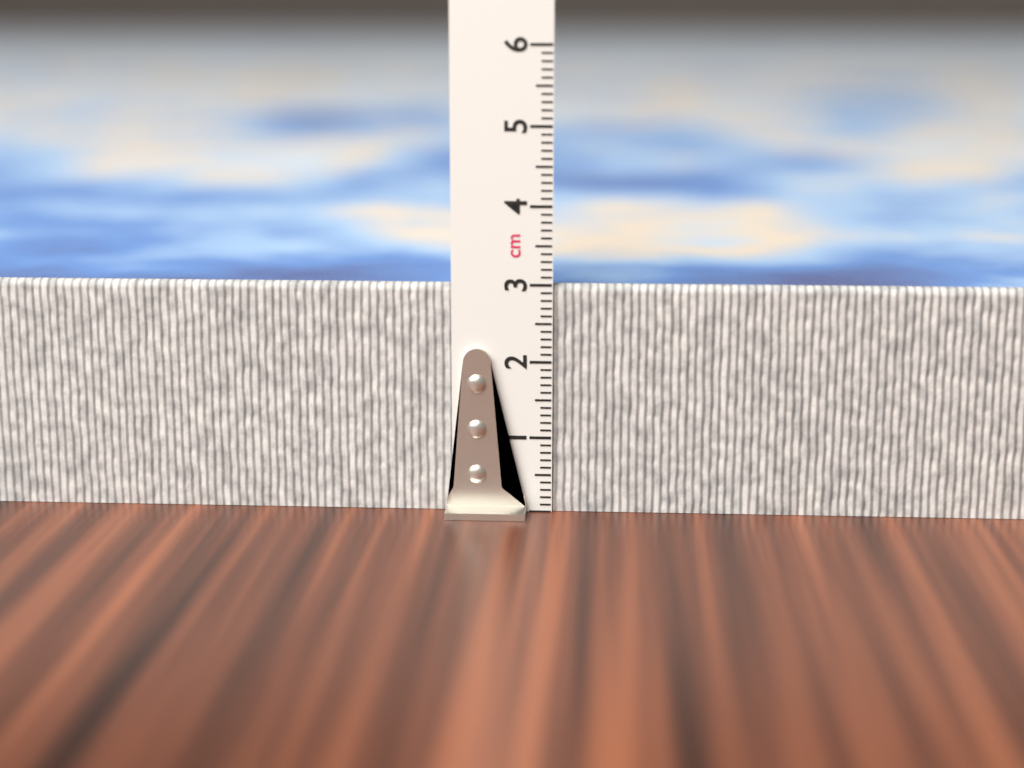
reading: 3.0 cm
